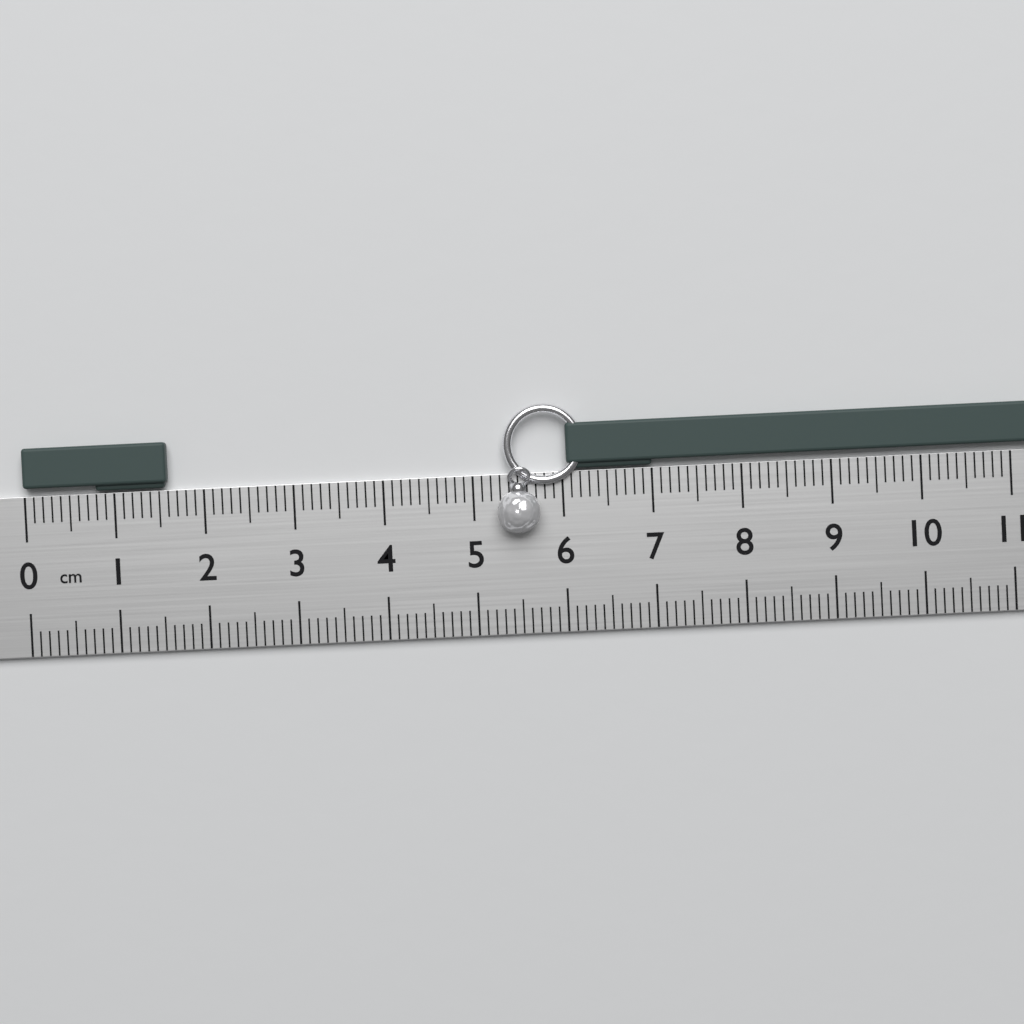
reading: 1.6 cm
